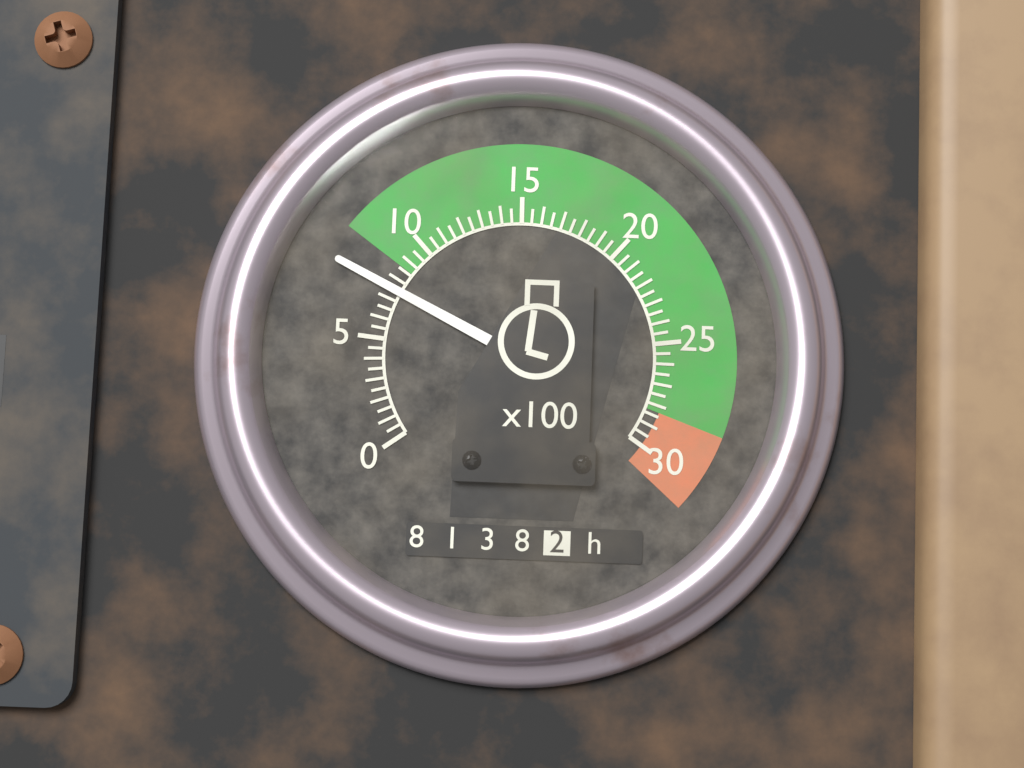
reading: 7.5 x100 rpm
